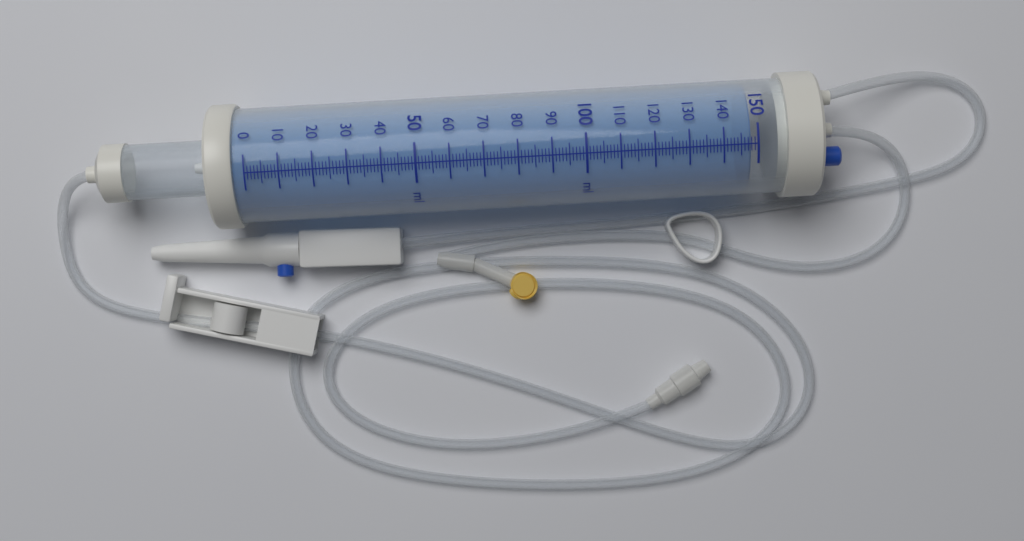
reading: 148 ml
